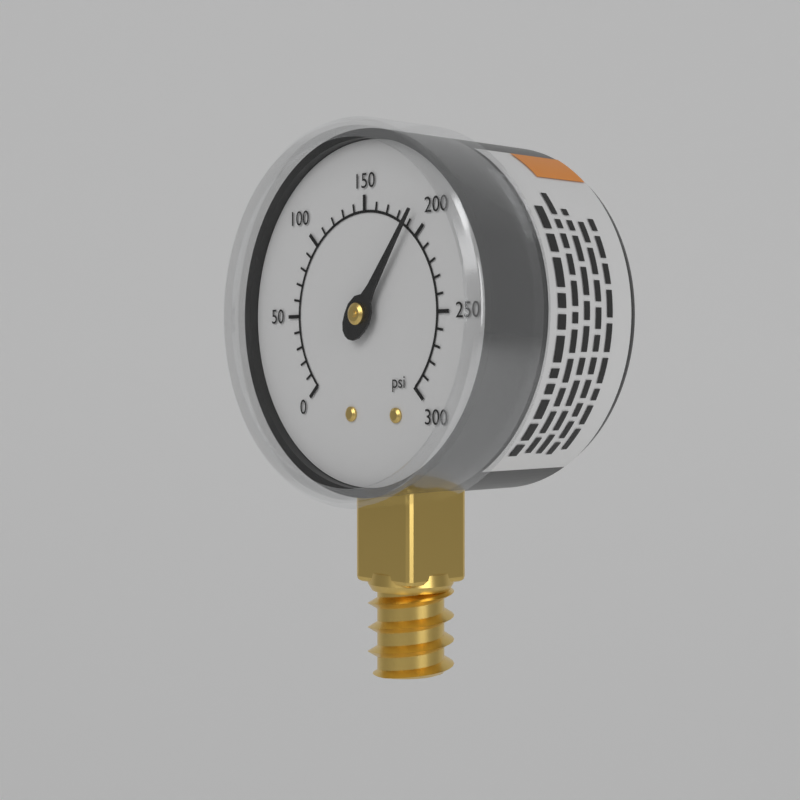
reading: 190 psi
